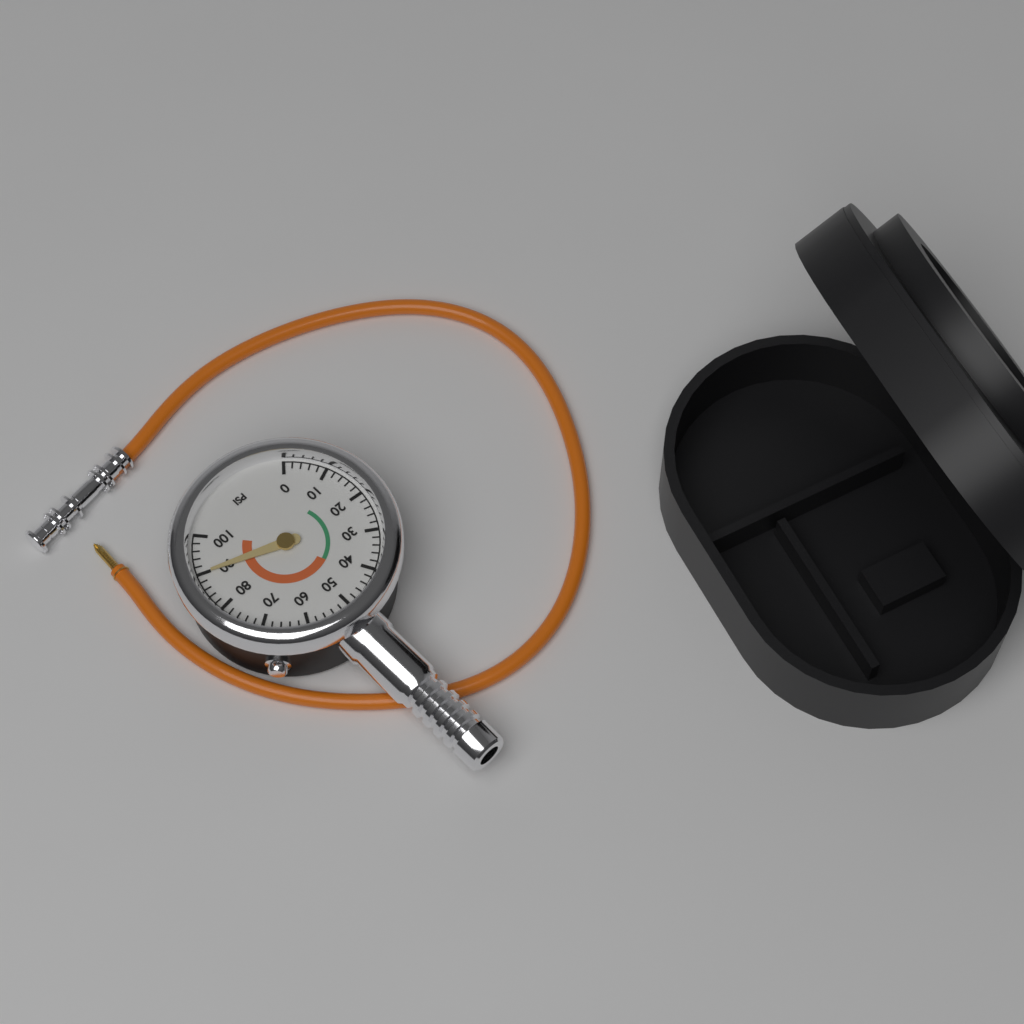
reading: 90 psi
